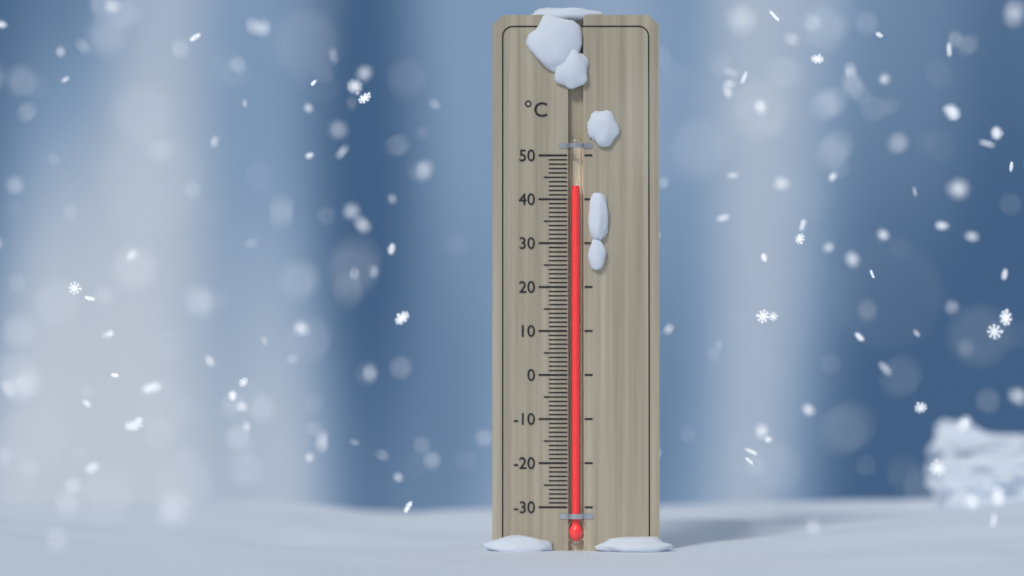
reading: 43 °C
